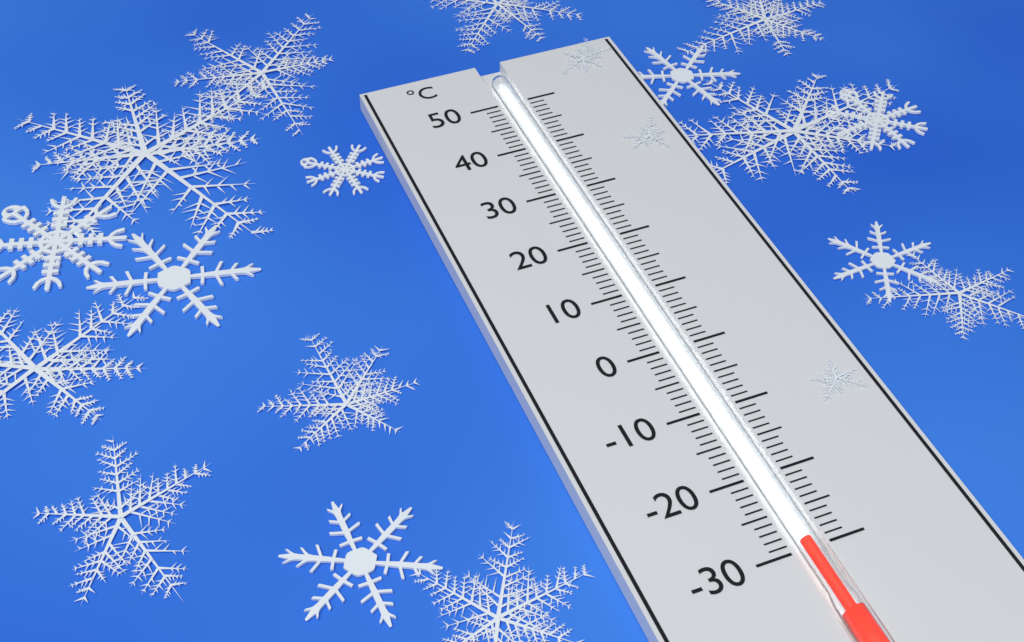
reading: -29 °C
